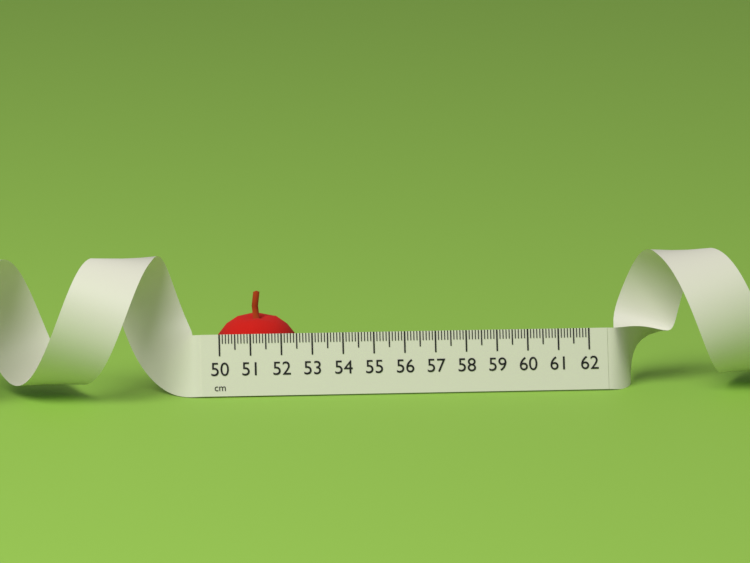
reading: 52.6 cm
